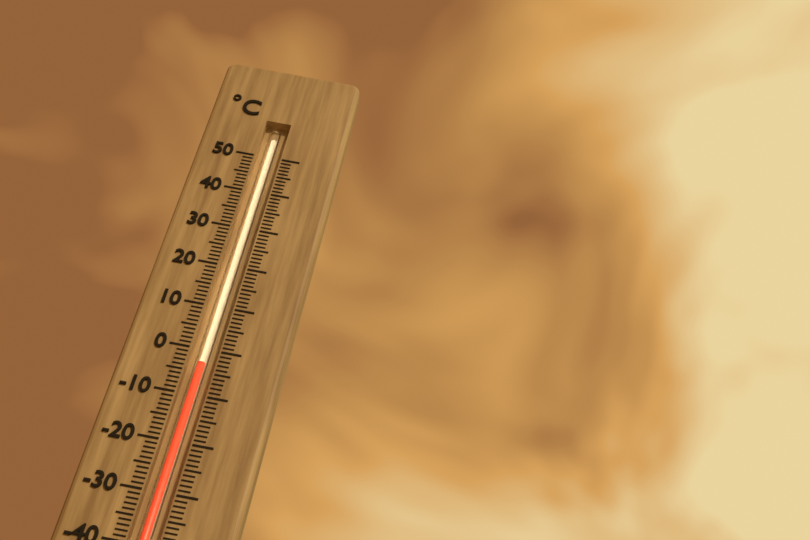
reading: -3 °C
